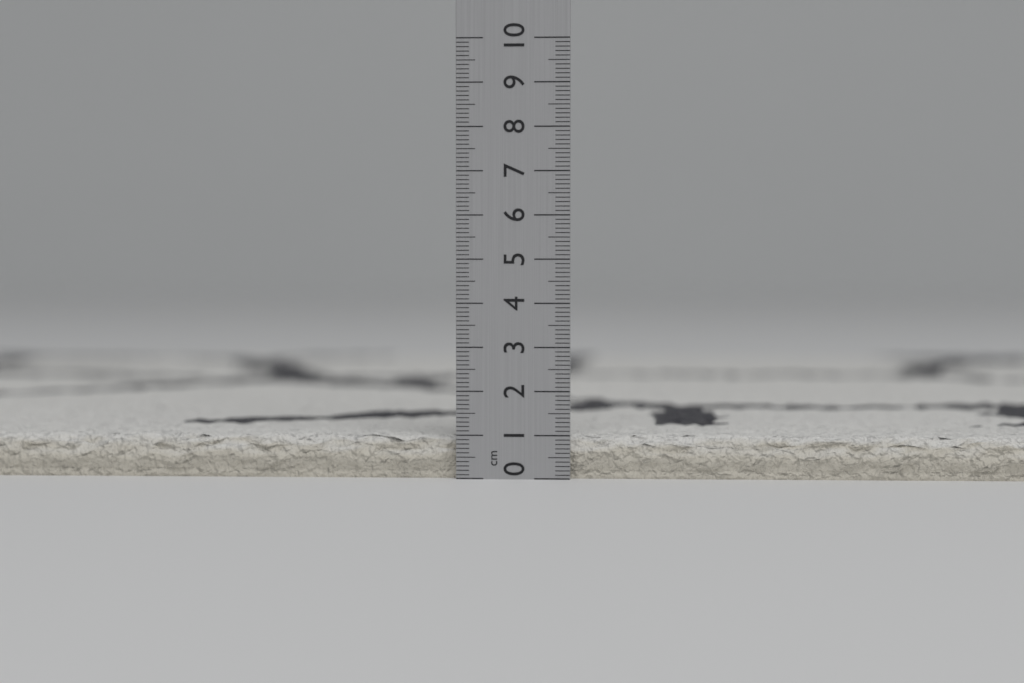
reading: 1.0 cm
